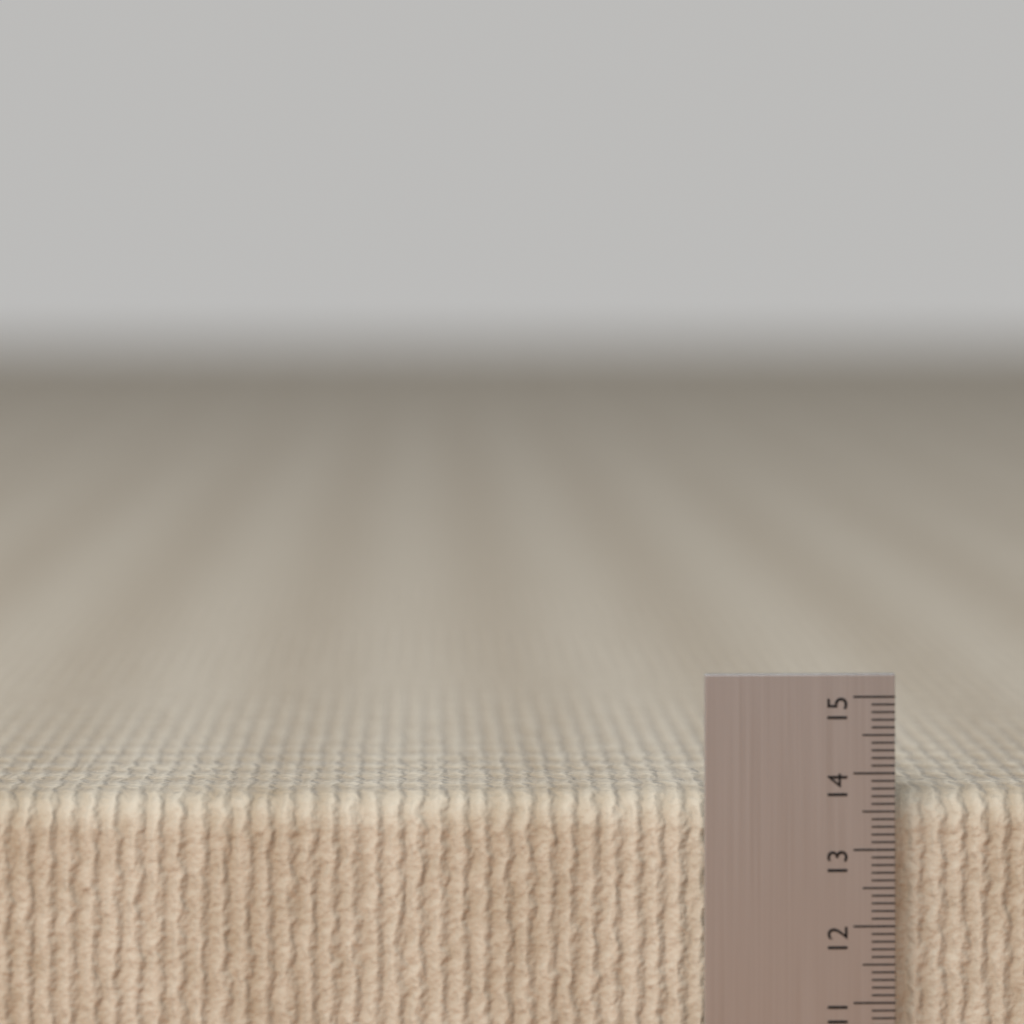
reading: 13.7 cm
